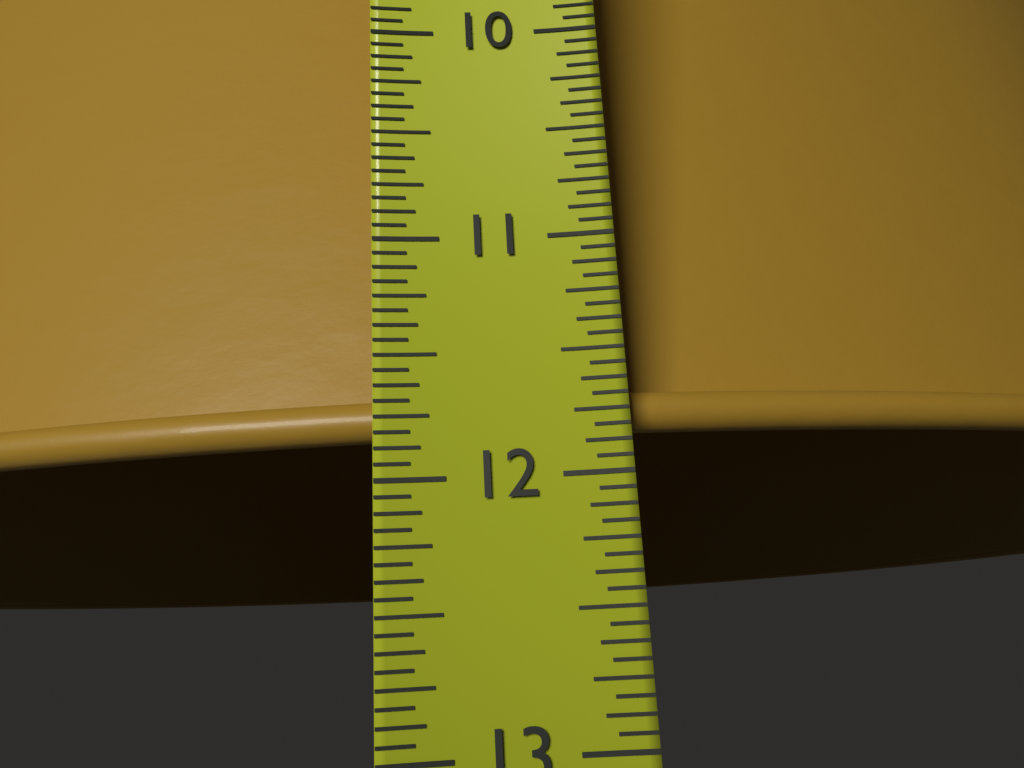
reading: 11.8125 in
